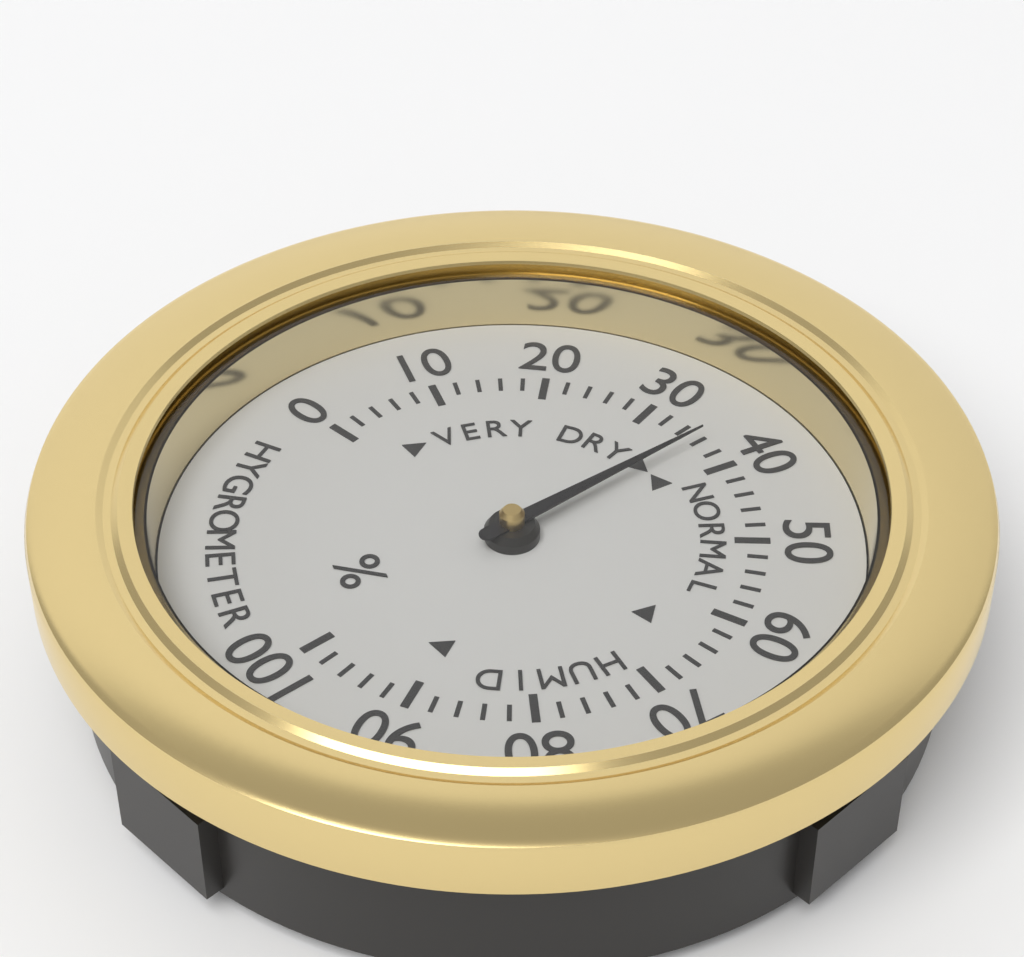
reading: 36 %
